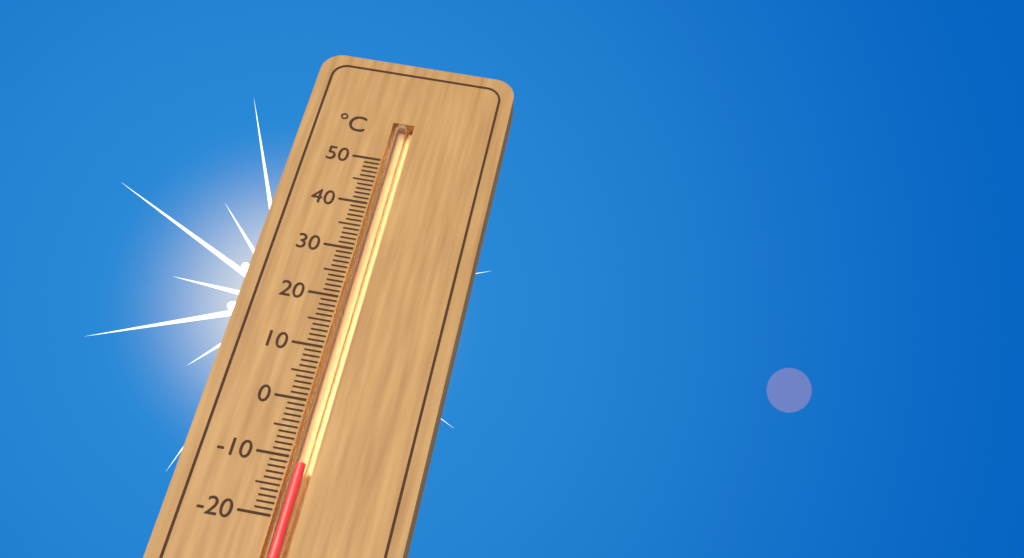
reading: -11 °C
